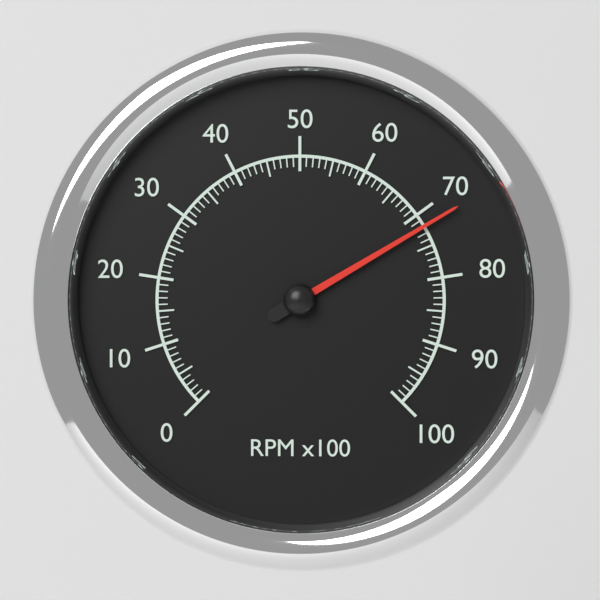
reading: 72 RPM x100
